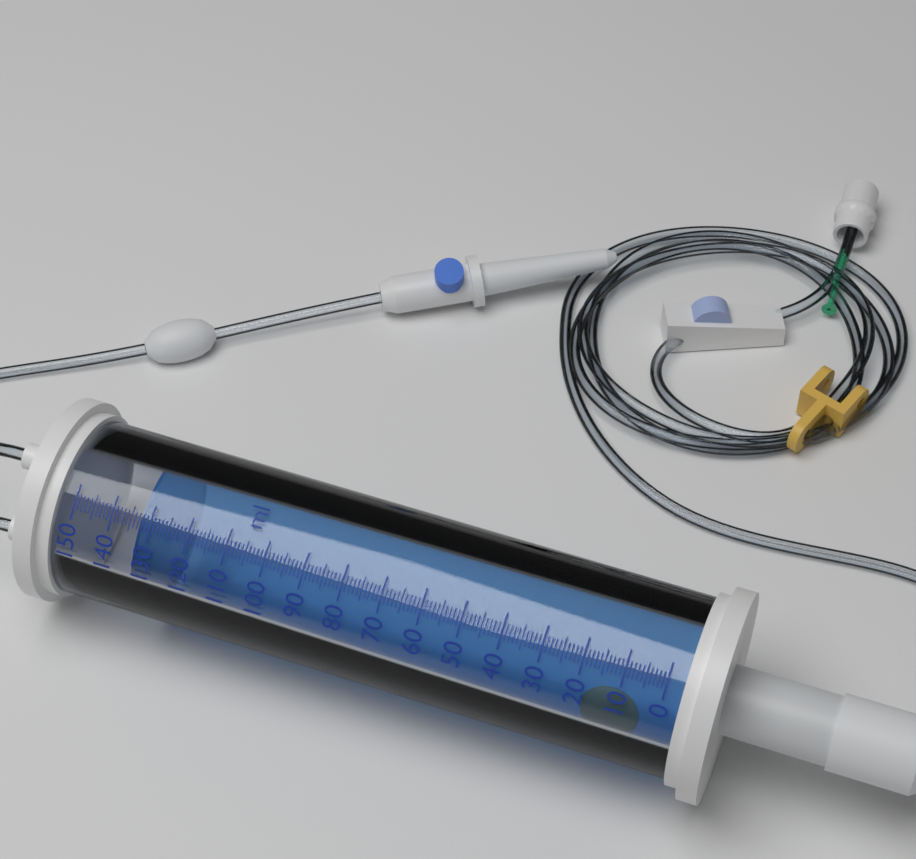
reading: 133 ml
